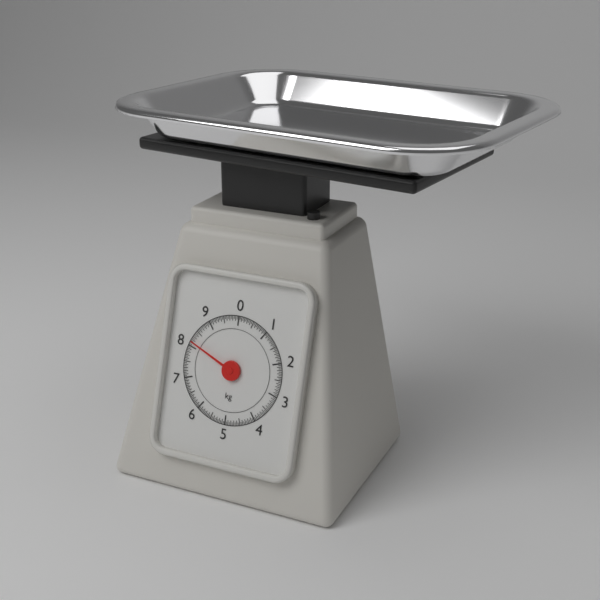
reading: 8.15 kg
